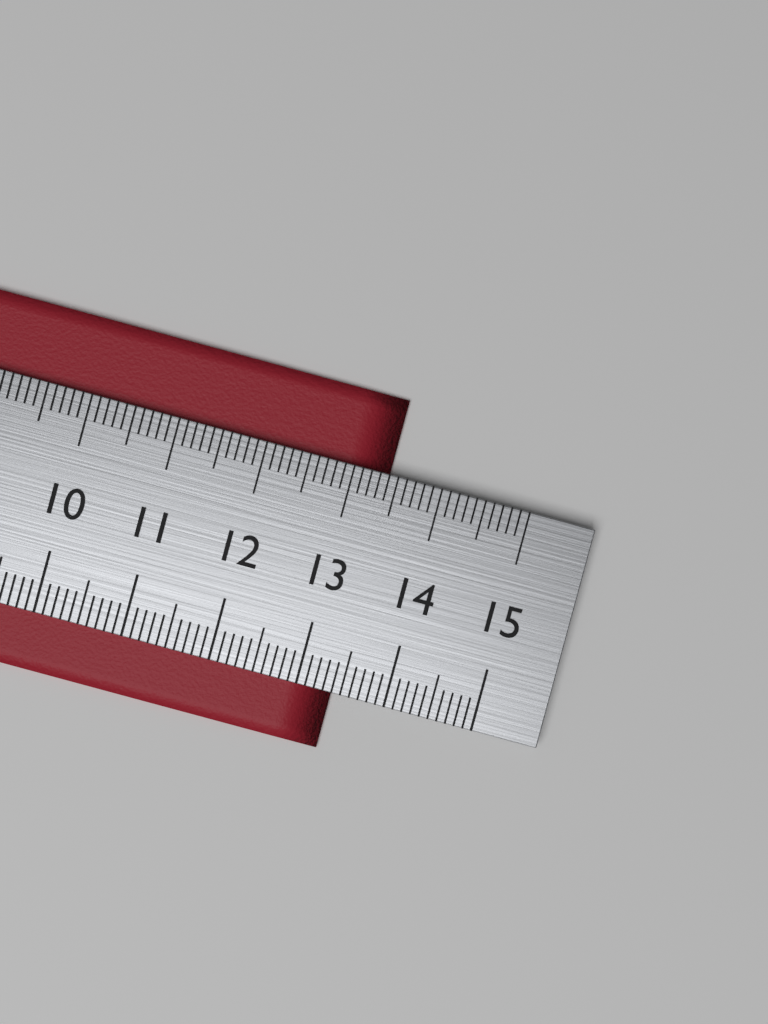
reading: 13.4 cm
